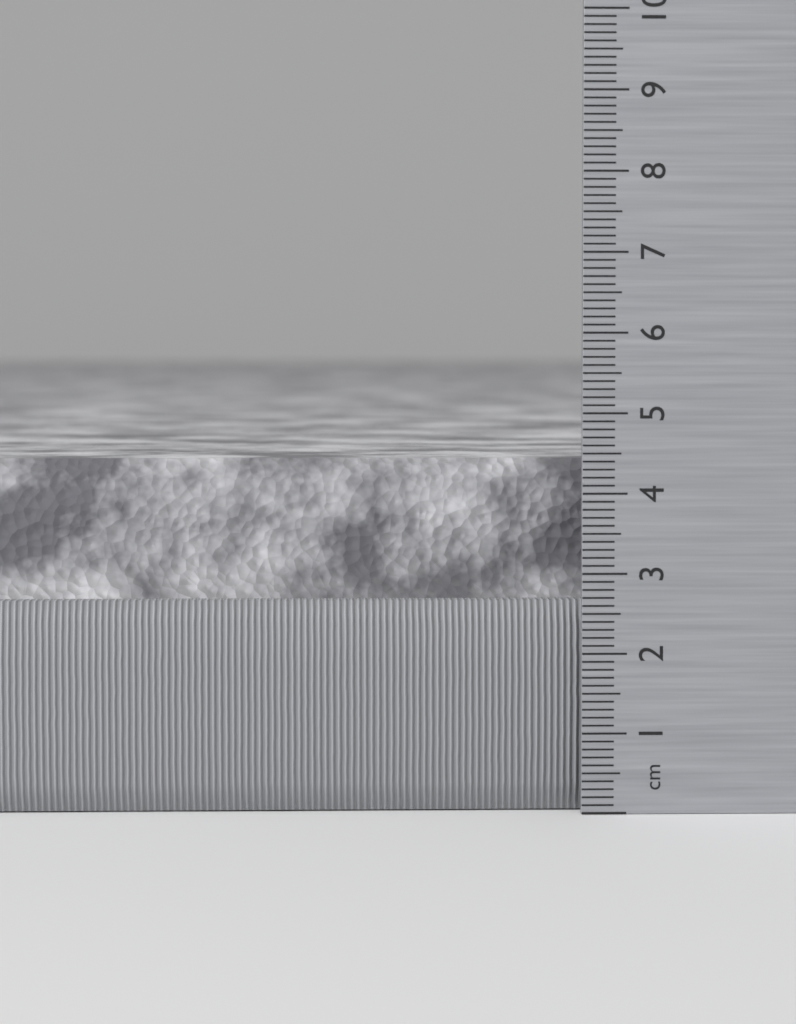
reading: 4.4 cm
